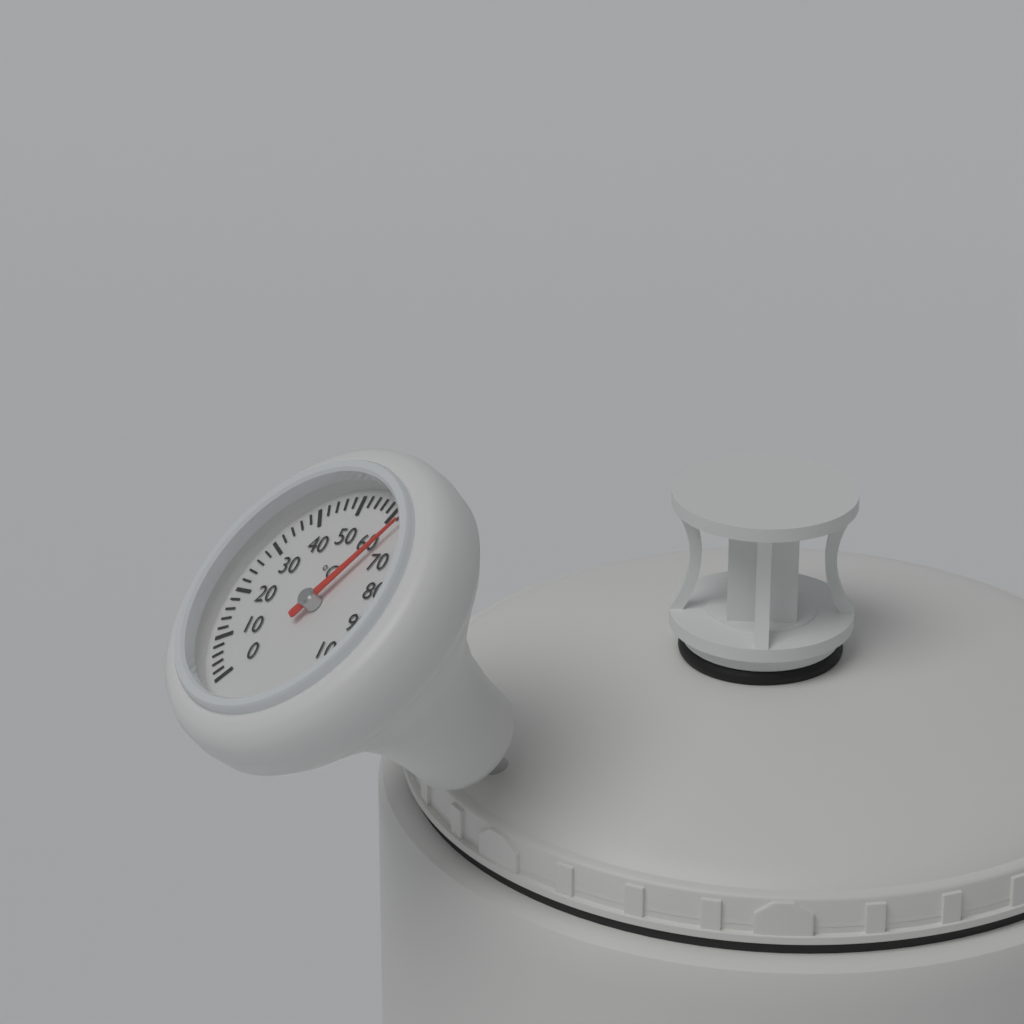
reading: 64 °C
